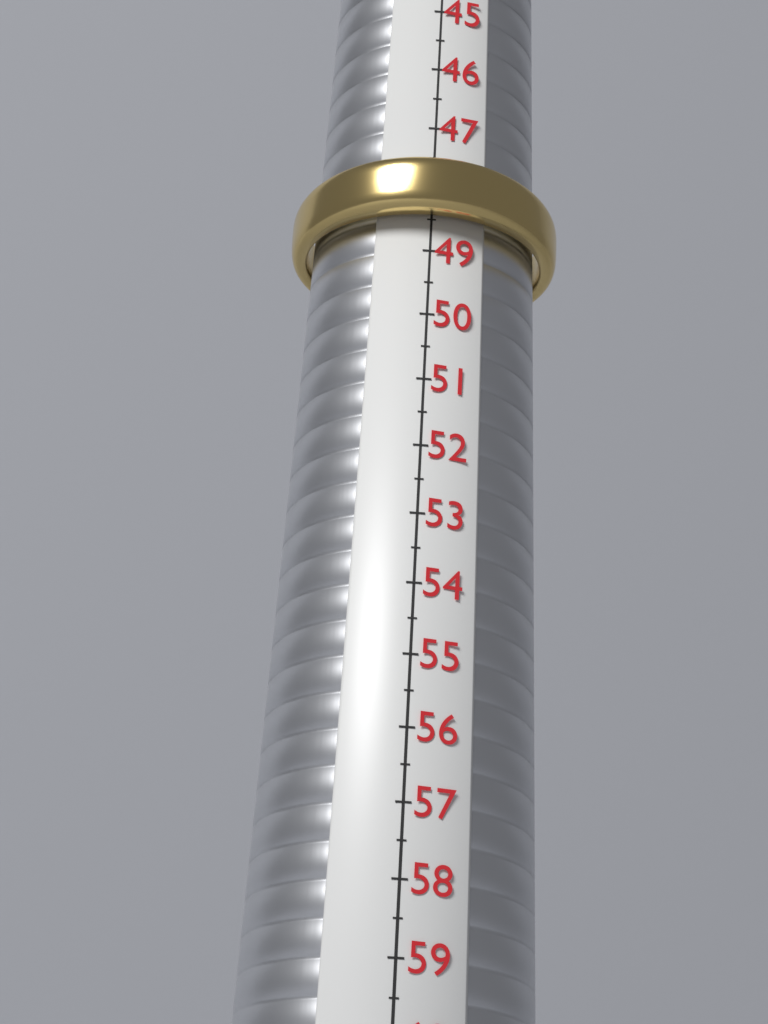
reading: 48.5 (no unit)
